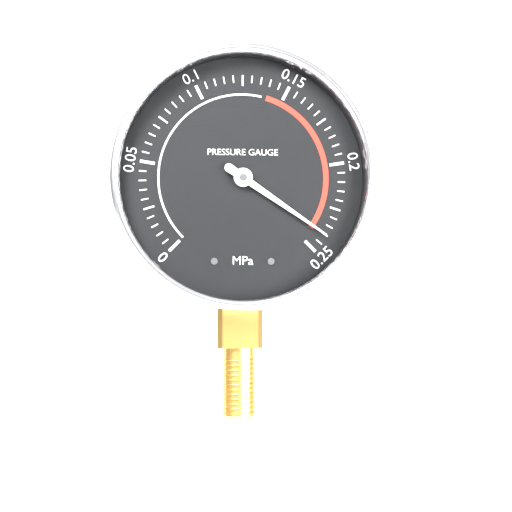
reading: 0.240 MPa
